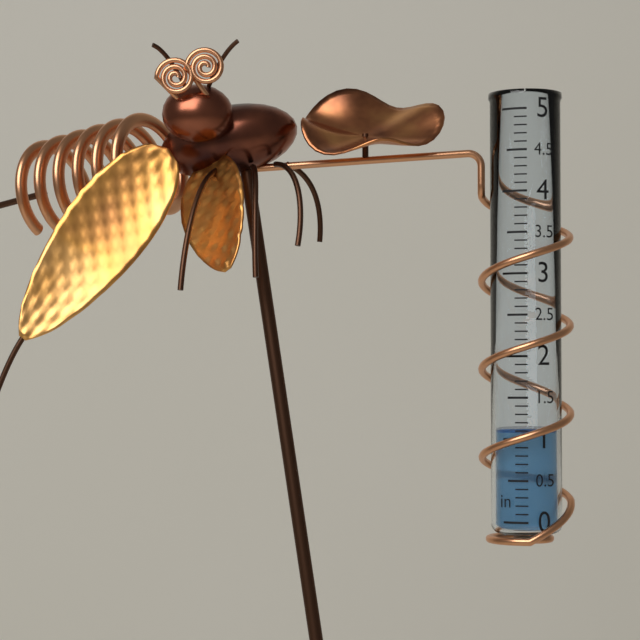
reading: 1.1 in
